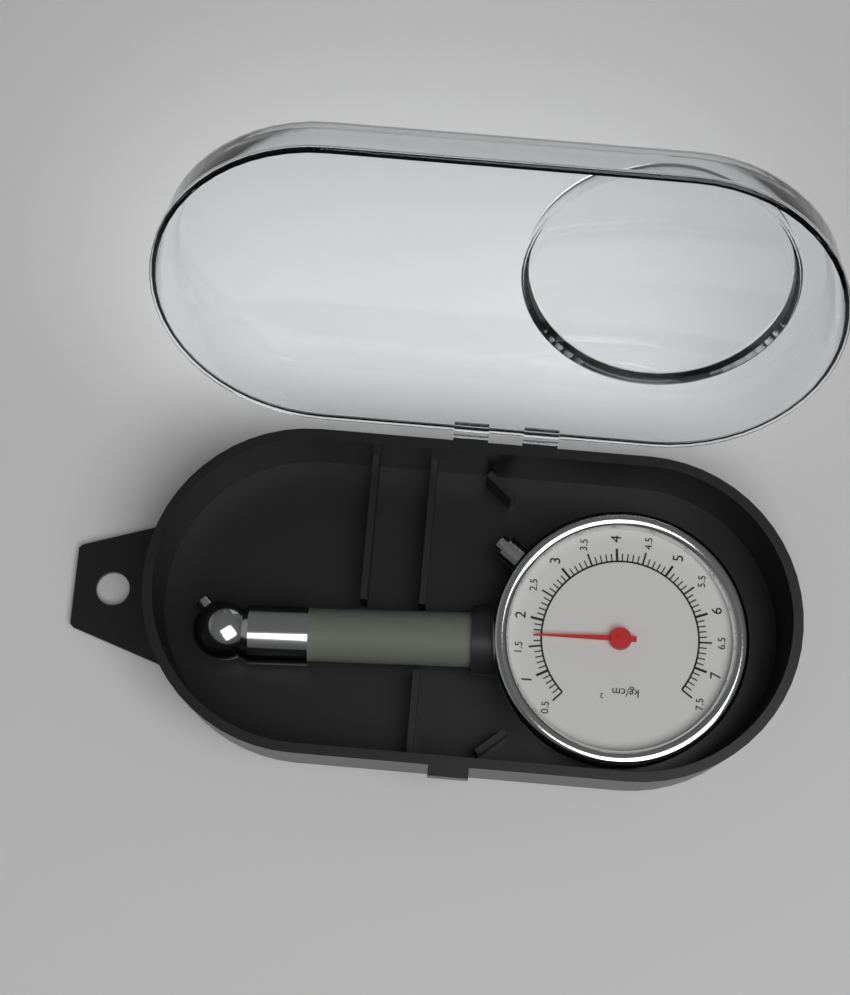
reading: 1.7 kg/cm²
